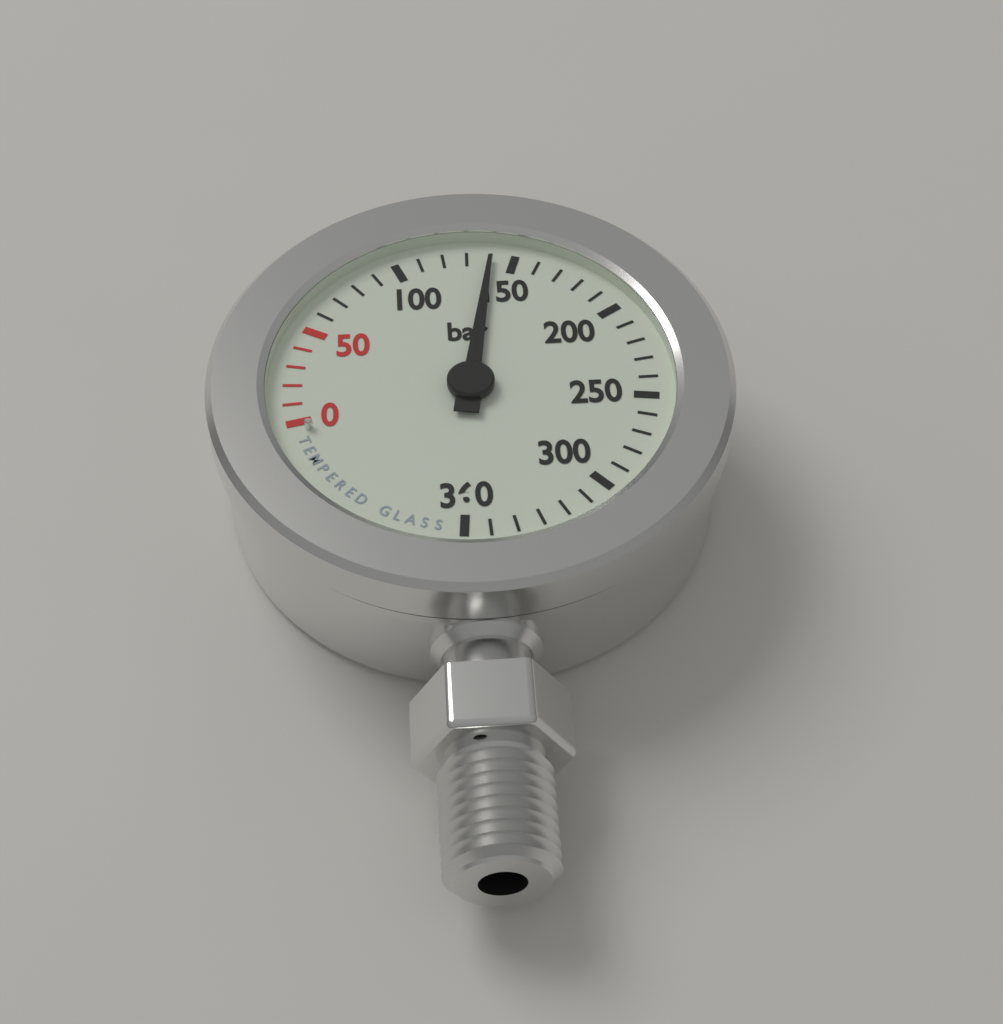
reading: 140 bar
